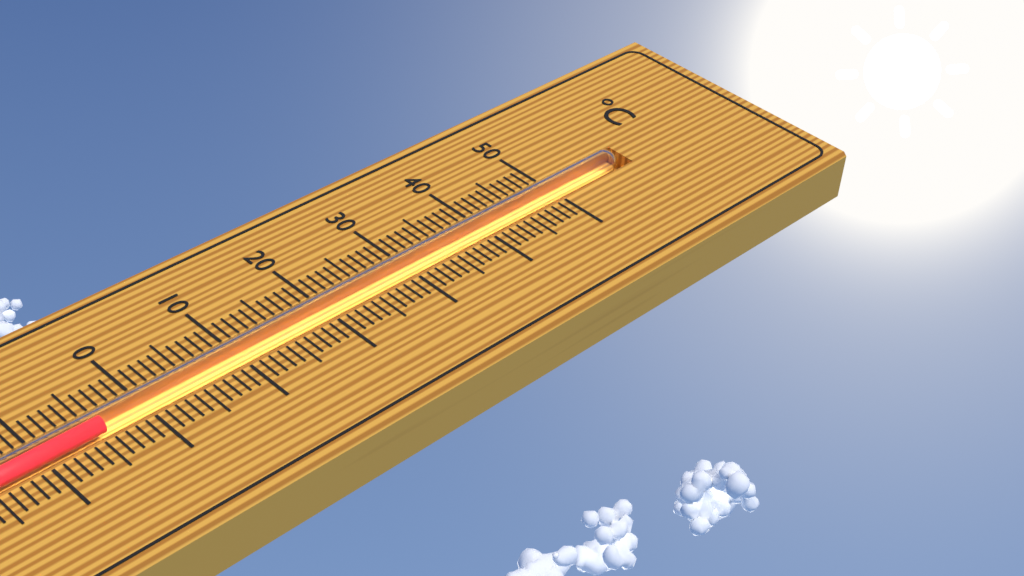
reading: -4 °C
